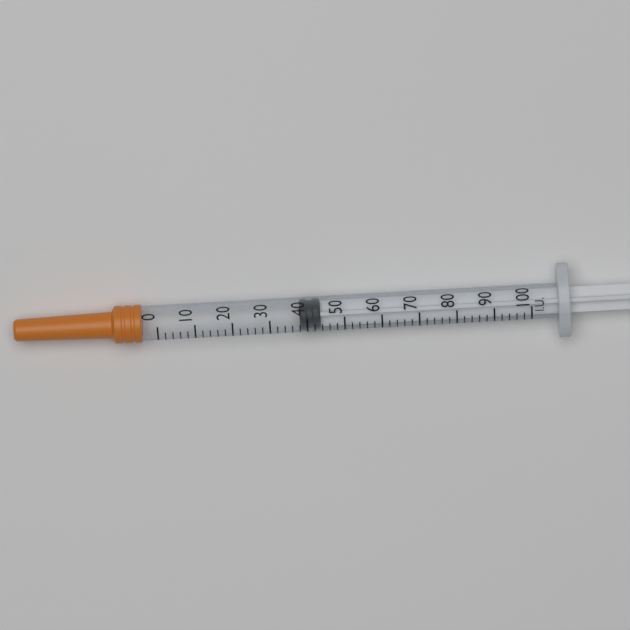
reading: 38 IU
